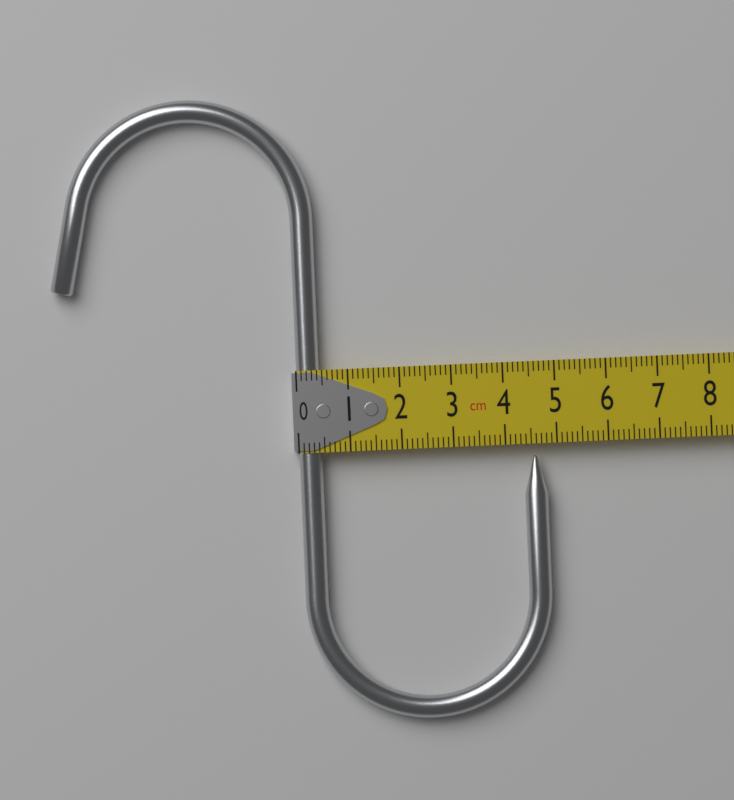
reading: 4.8 cm
